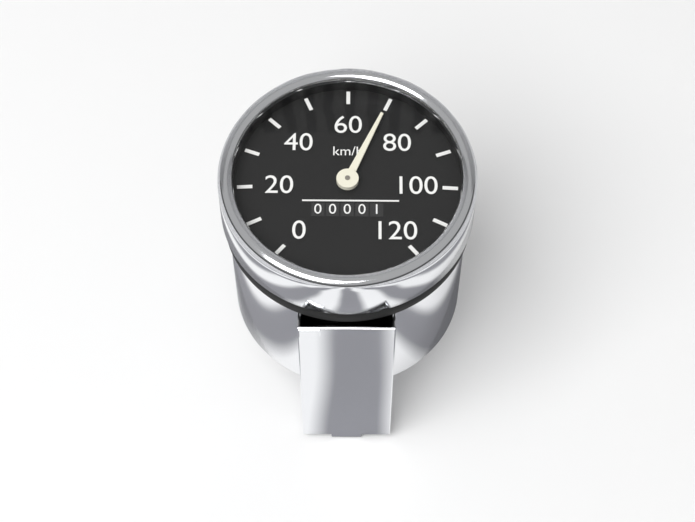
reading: 70 km/h
